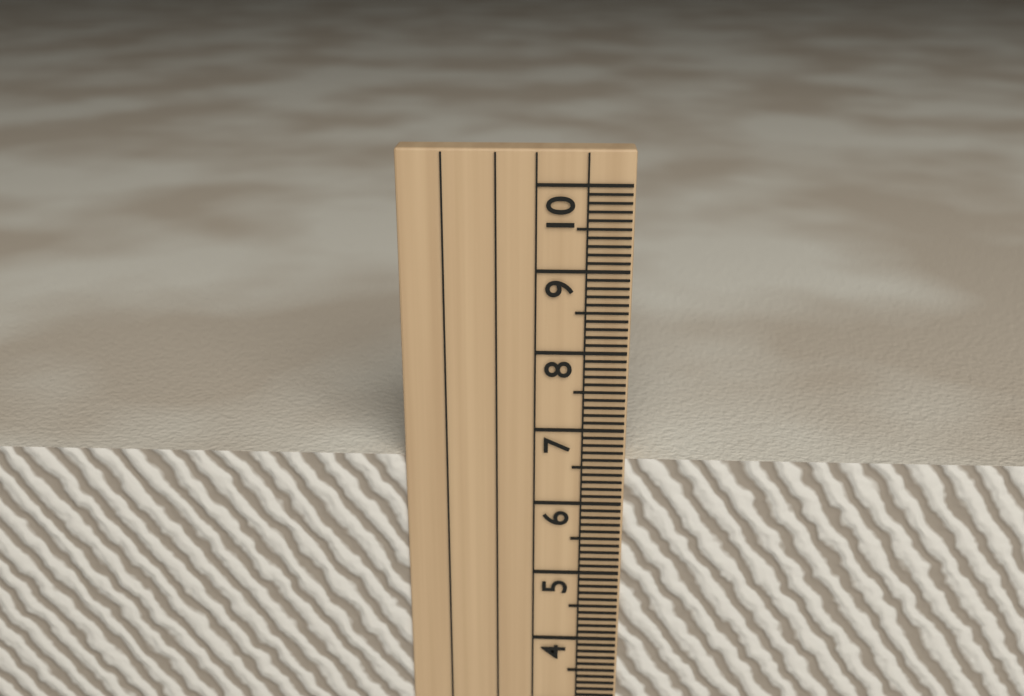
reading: 6.6 cm
